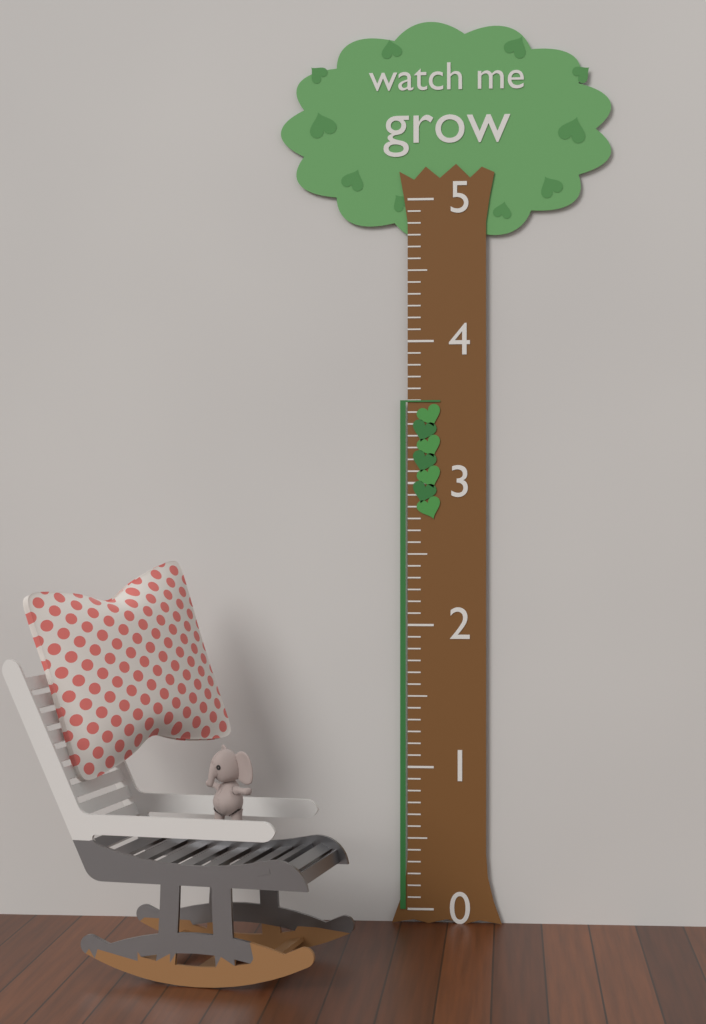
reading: 3.583333 (no unit)
